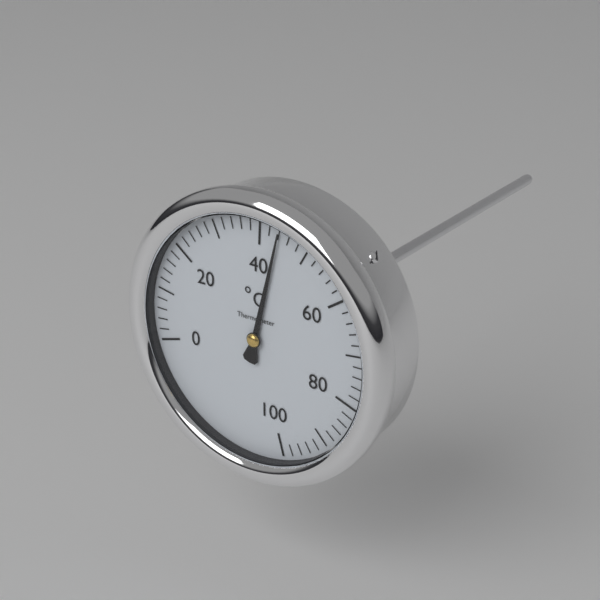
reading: 44 °C
